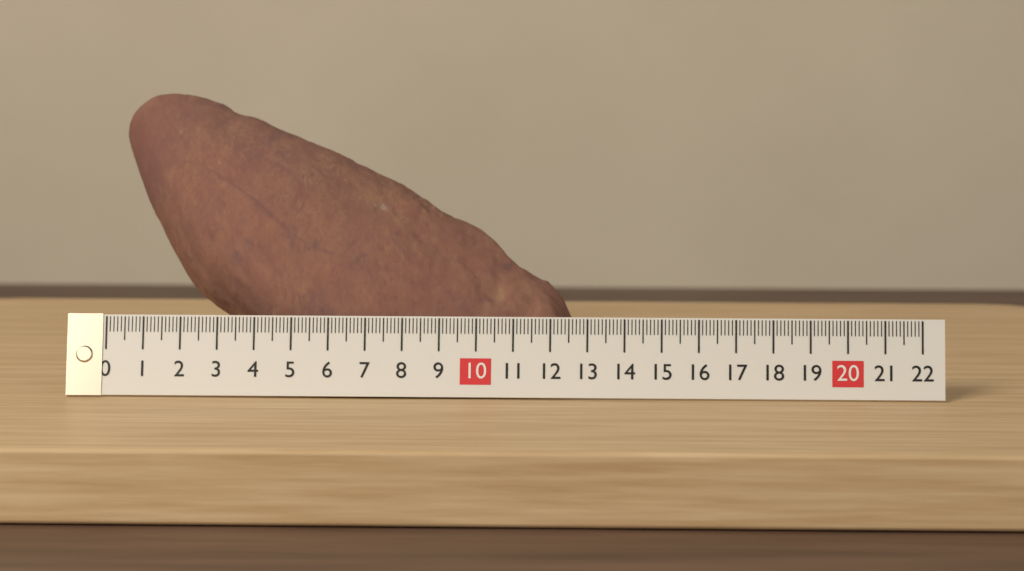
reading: 12.6 (no unit)
